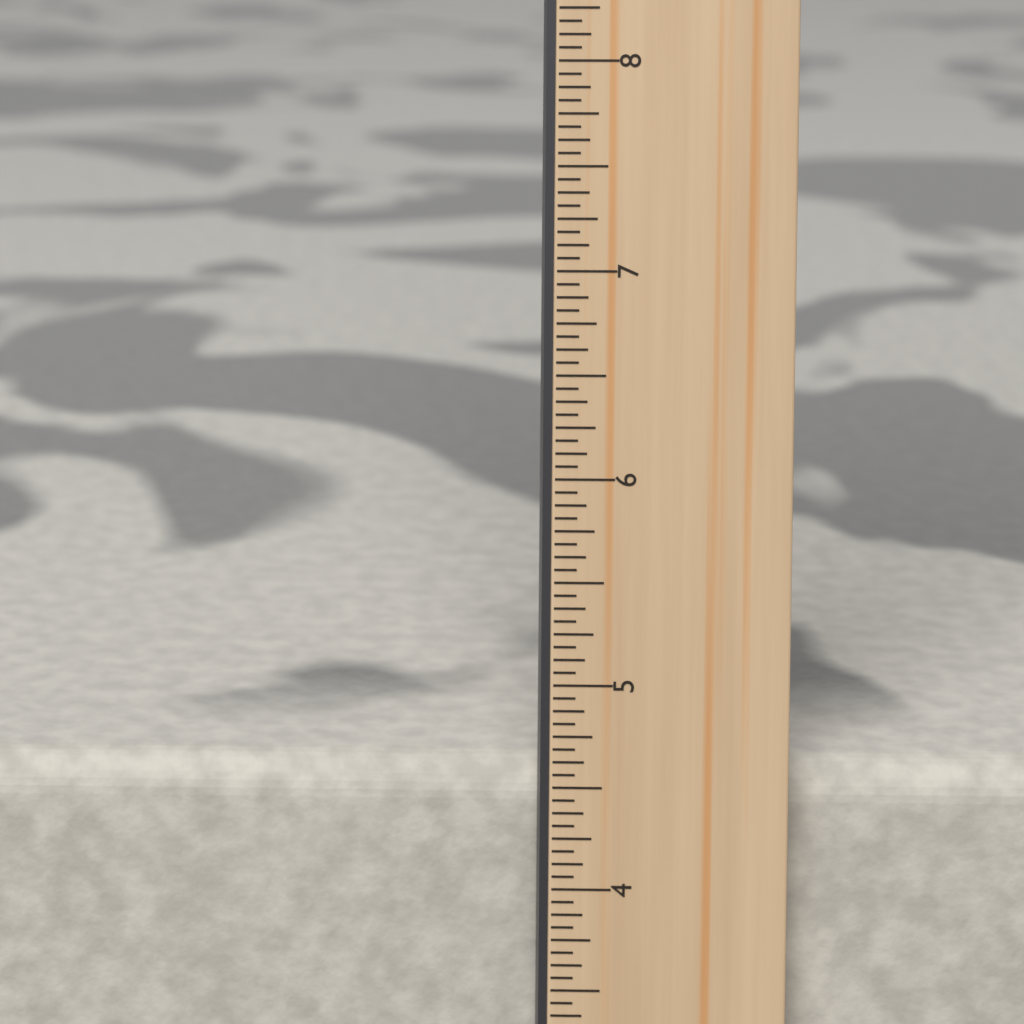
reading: 4.5625 in
